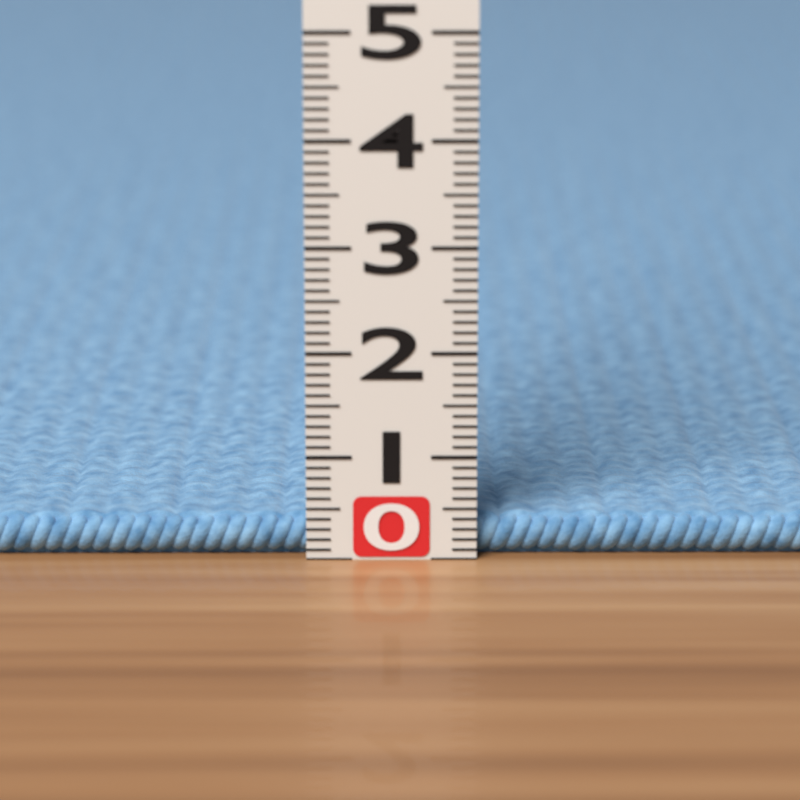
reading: 0.4 (no unit)
